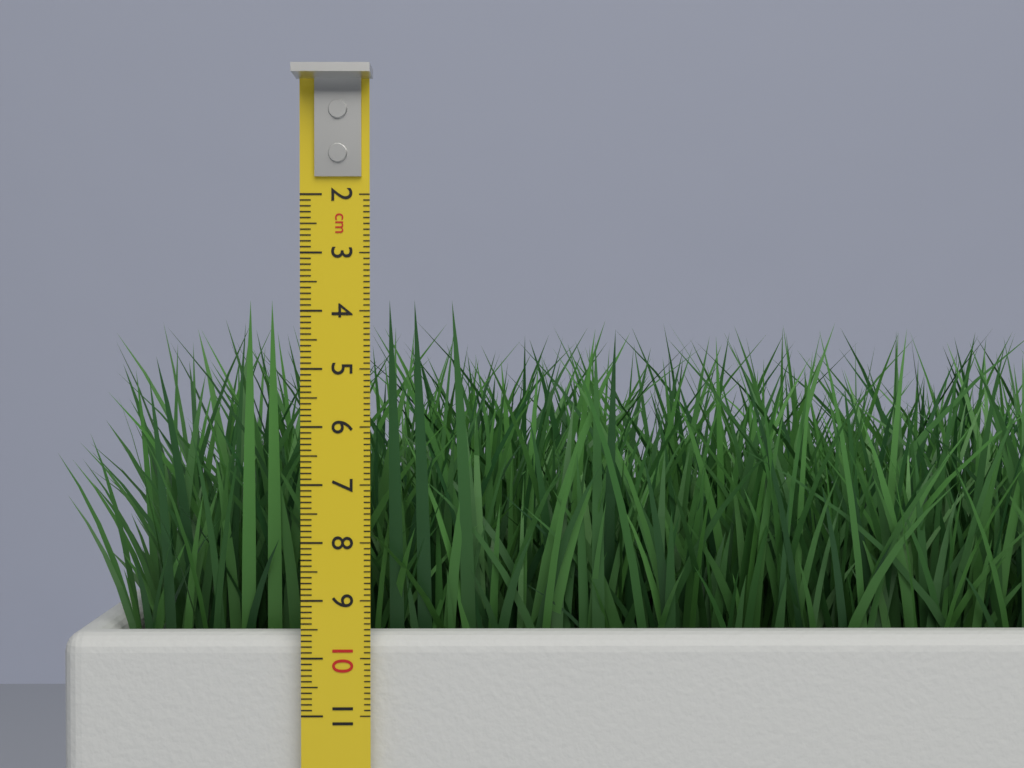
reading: 3.8 cm
